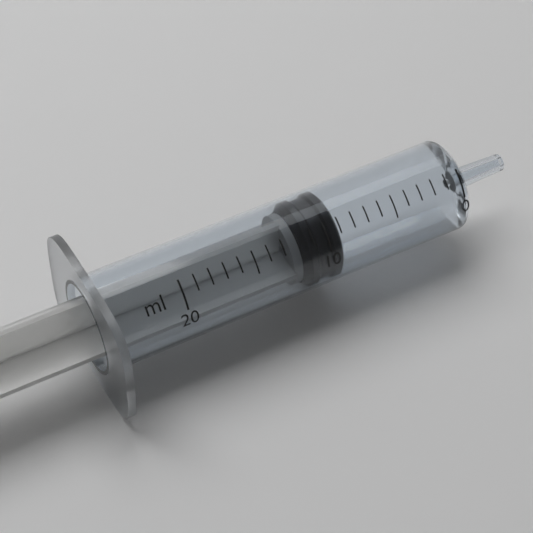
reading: 9 ml
